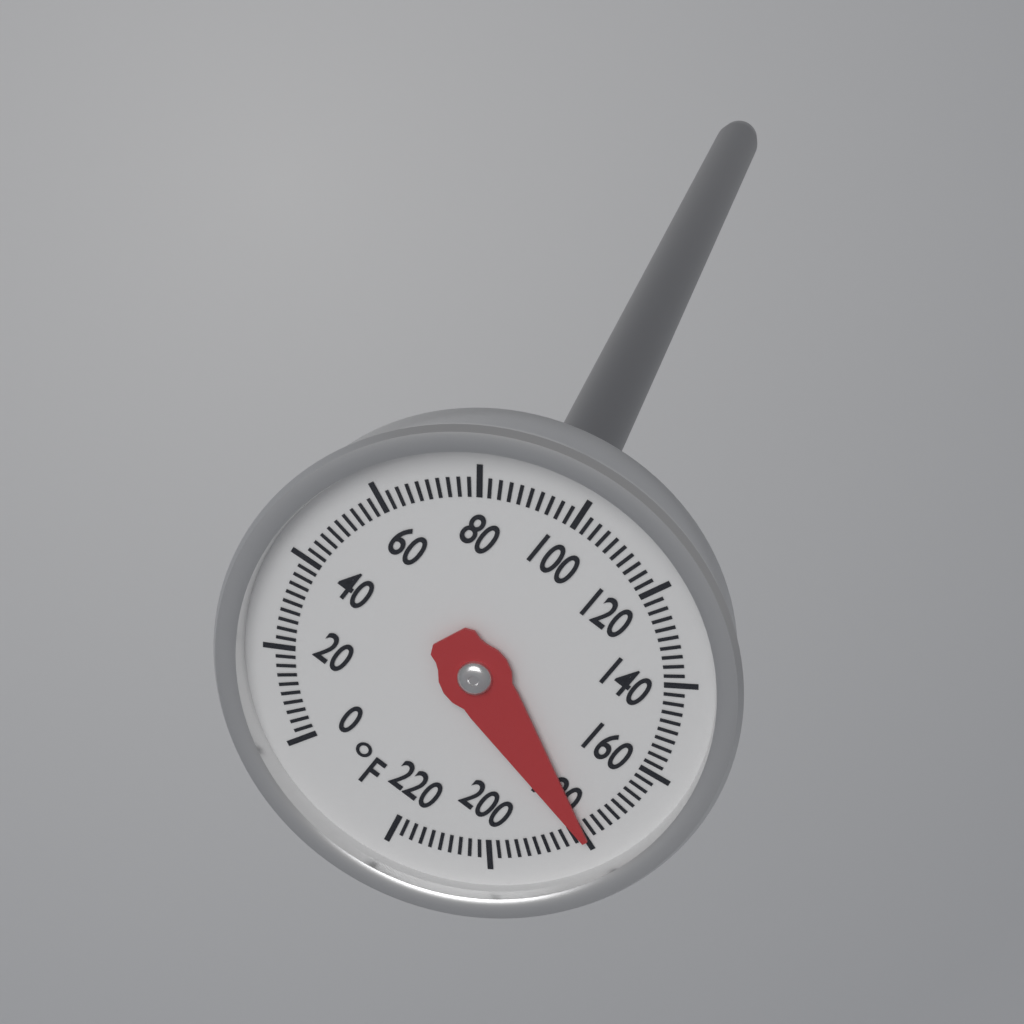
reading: 180 °F
